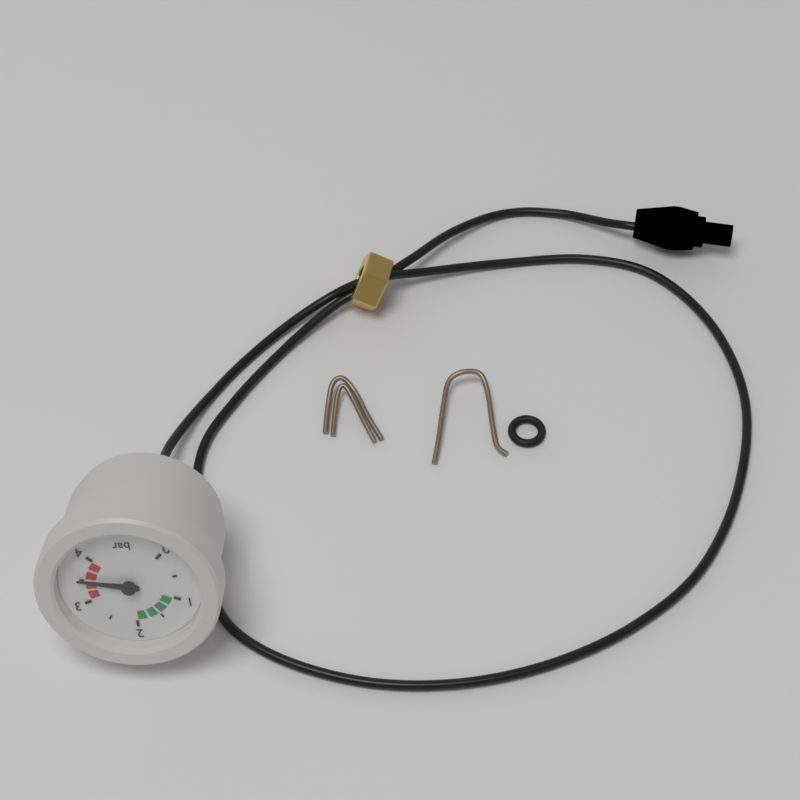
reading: 3.5 bar
